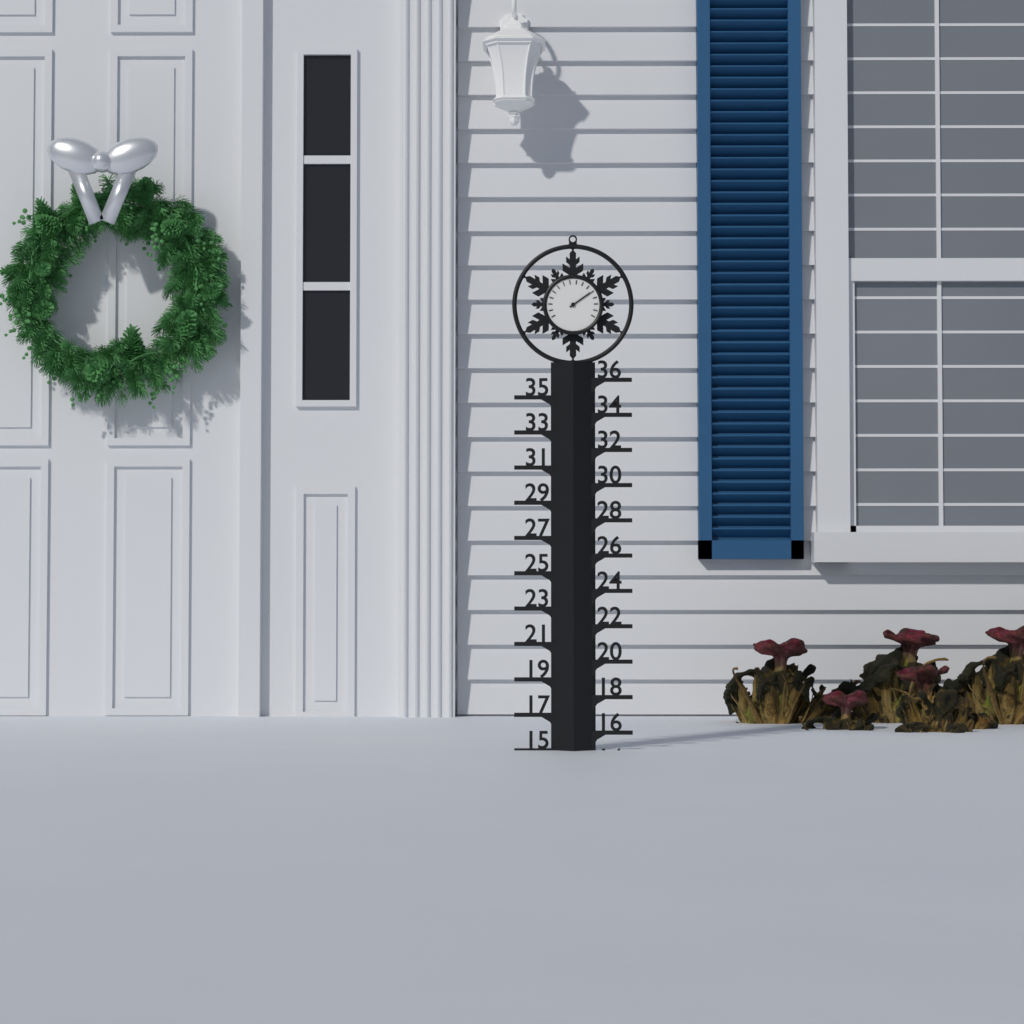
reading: 15 (no unit)
